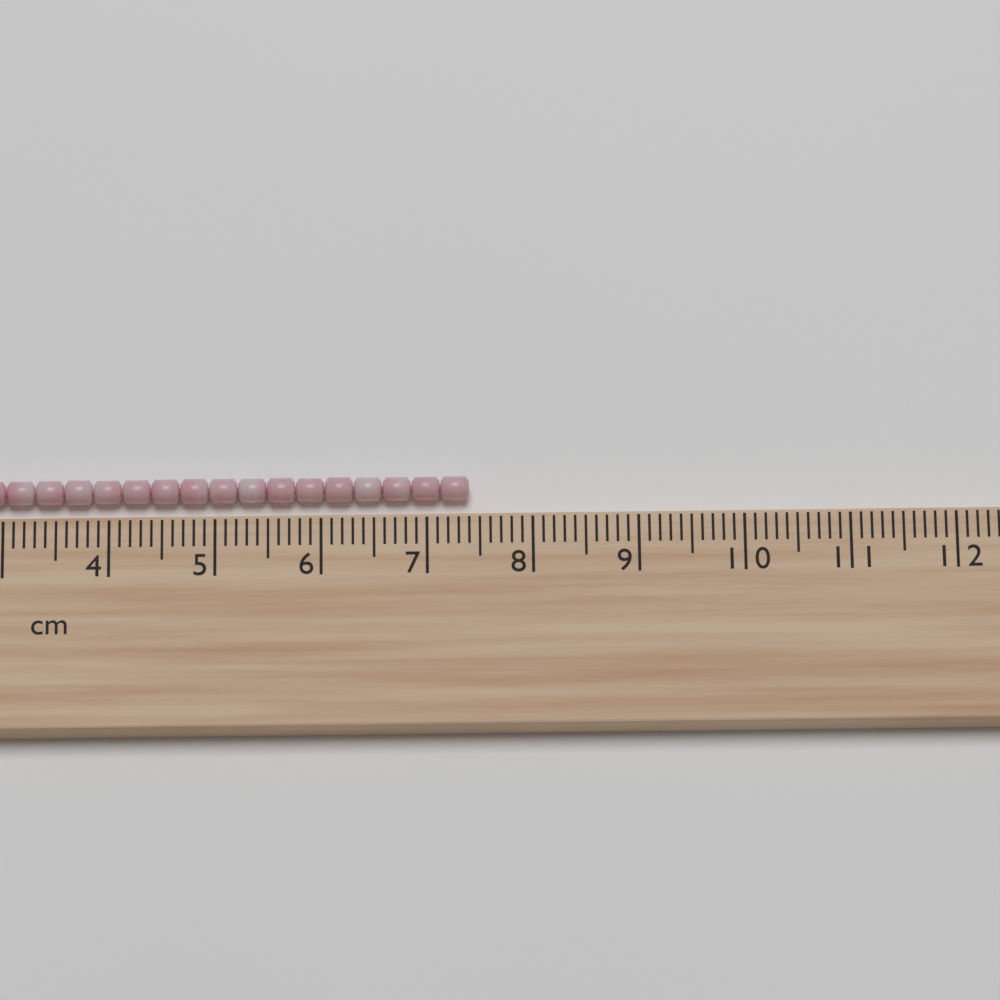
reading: 7.4 cm
